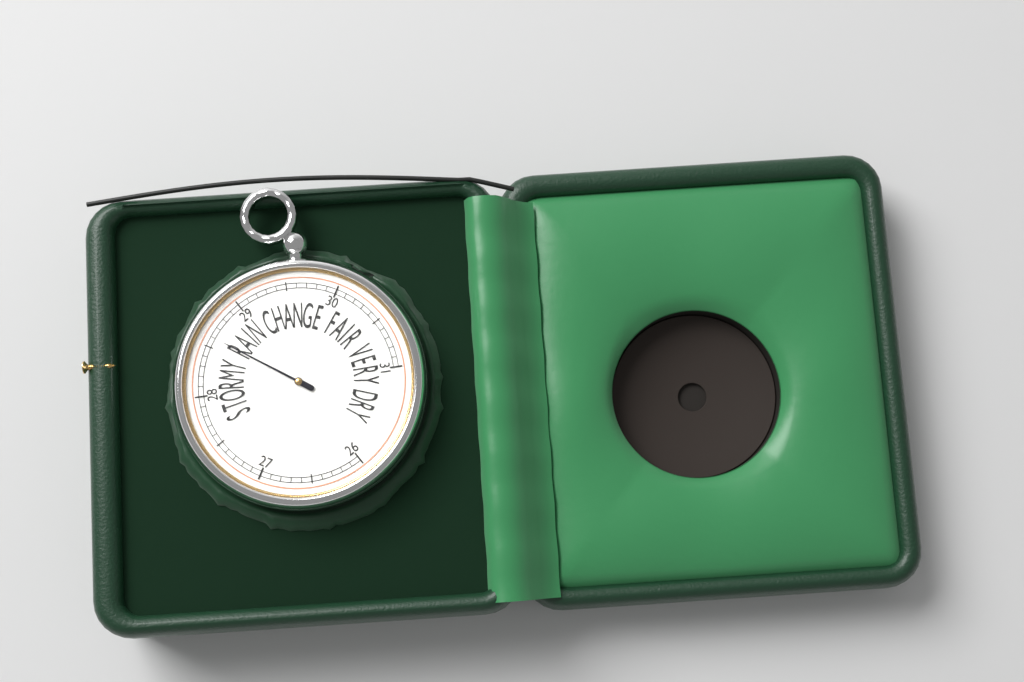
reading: 28.6 inHg
